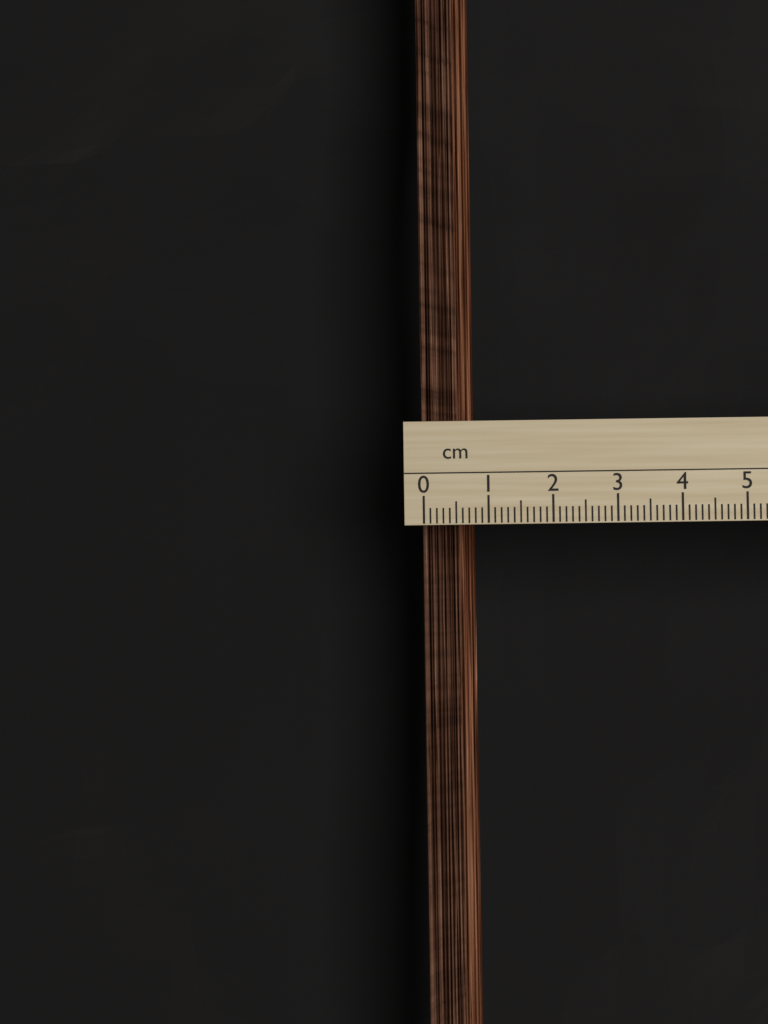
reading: 0.9 cm
